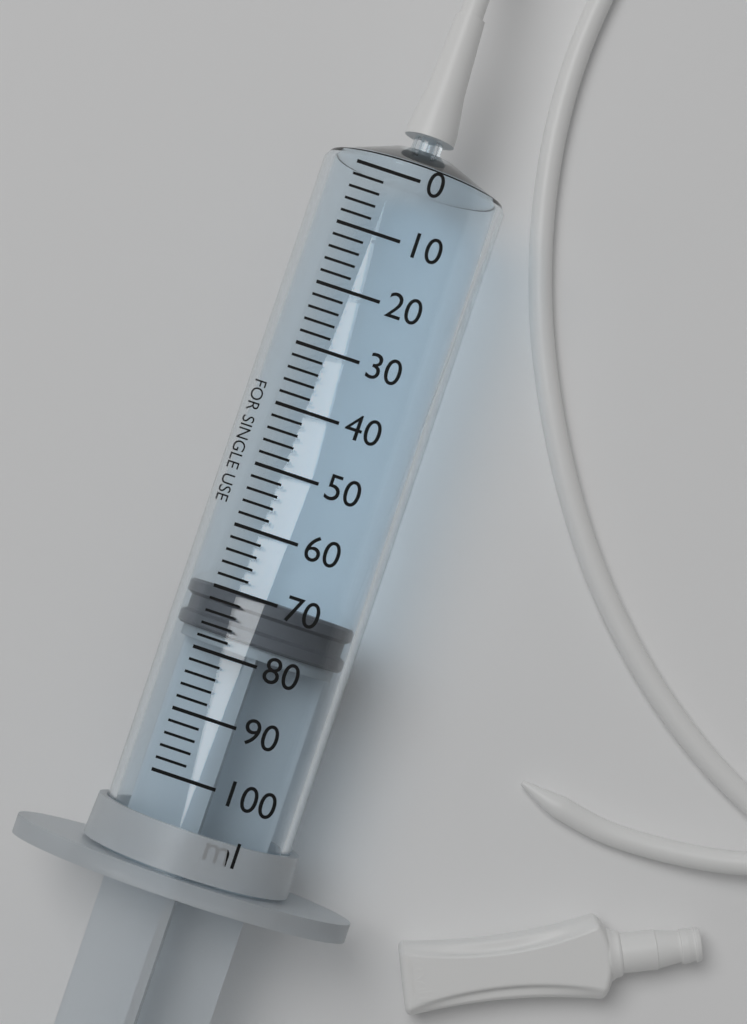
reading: 70 ml
